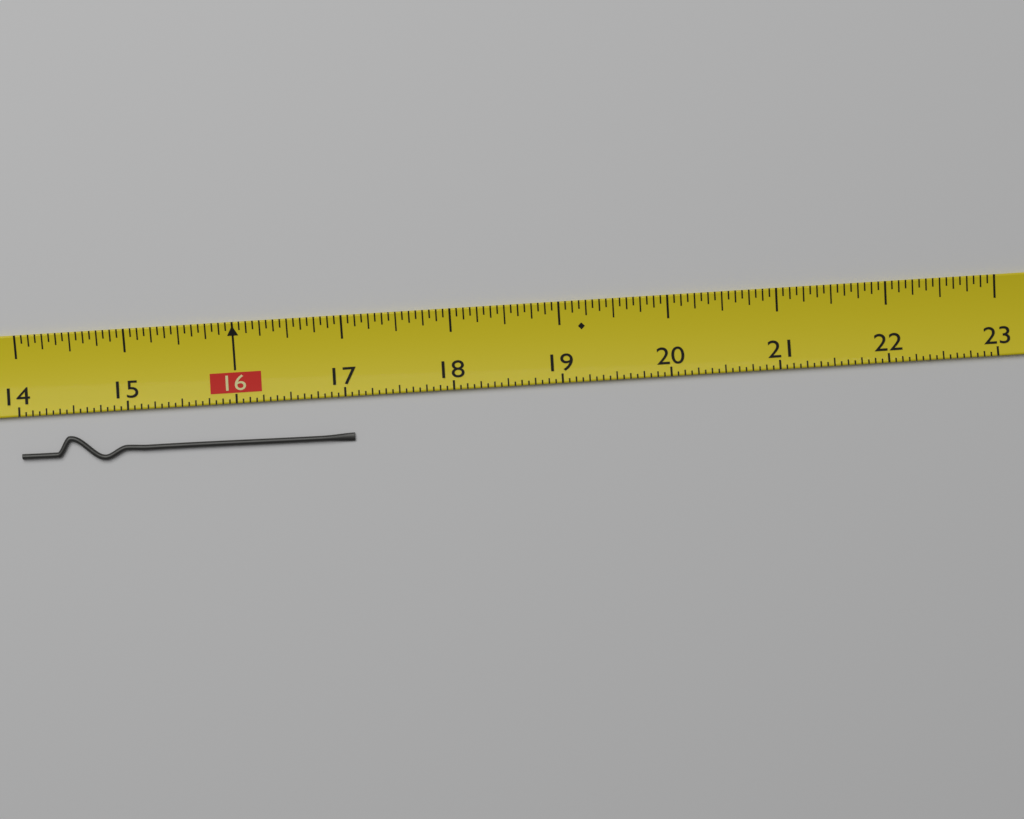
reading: 17.0625 (no unit)
